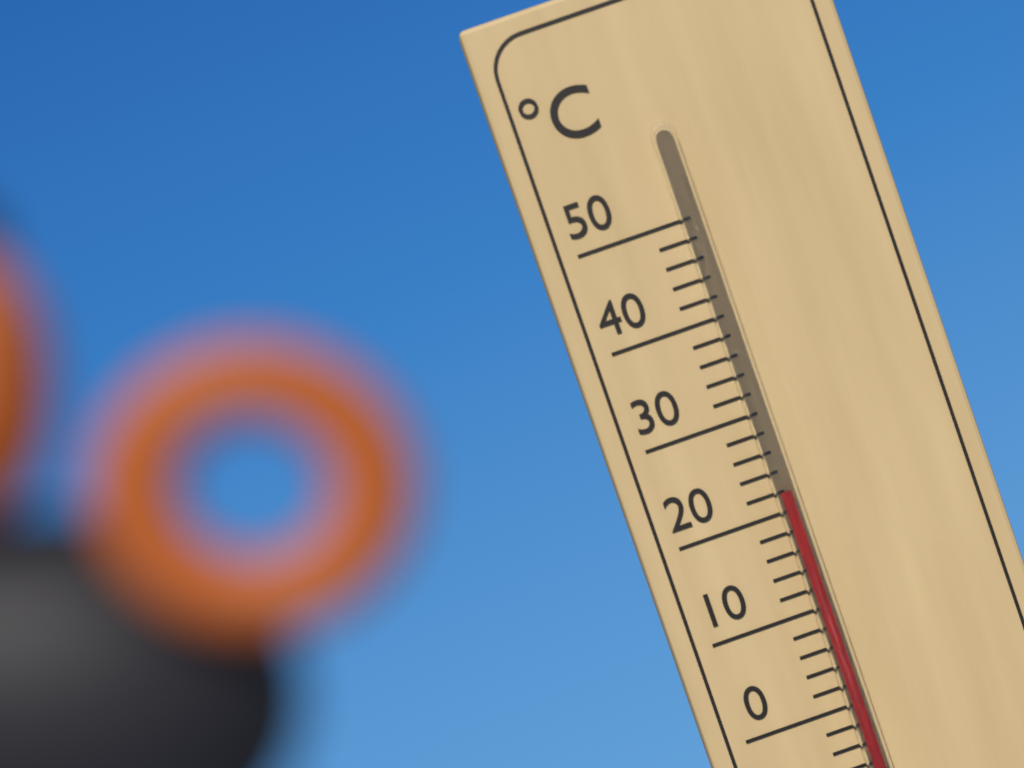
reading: 22 °C
